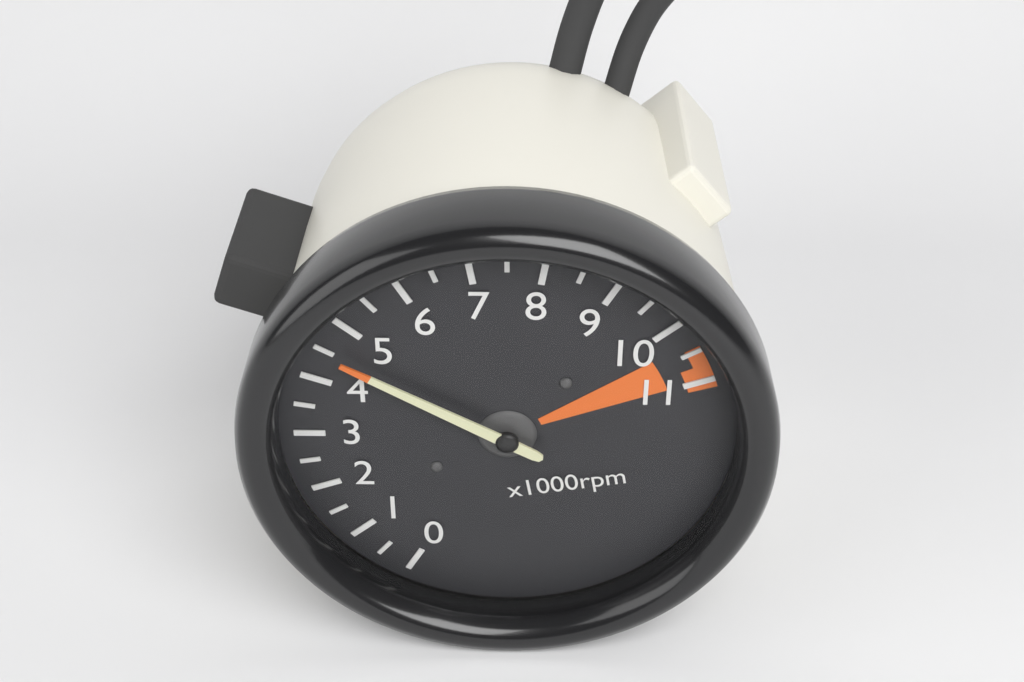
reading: 4.5 x1000rpm
